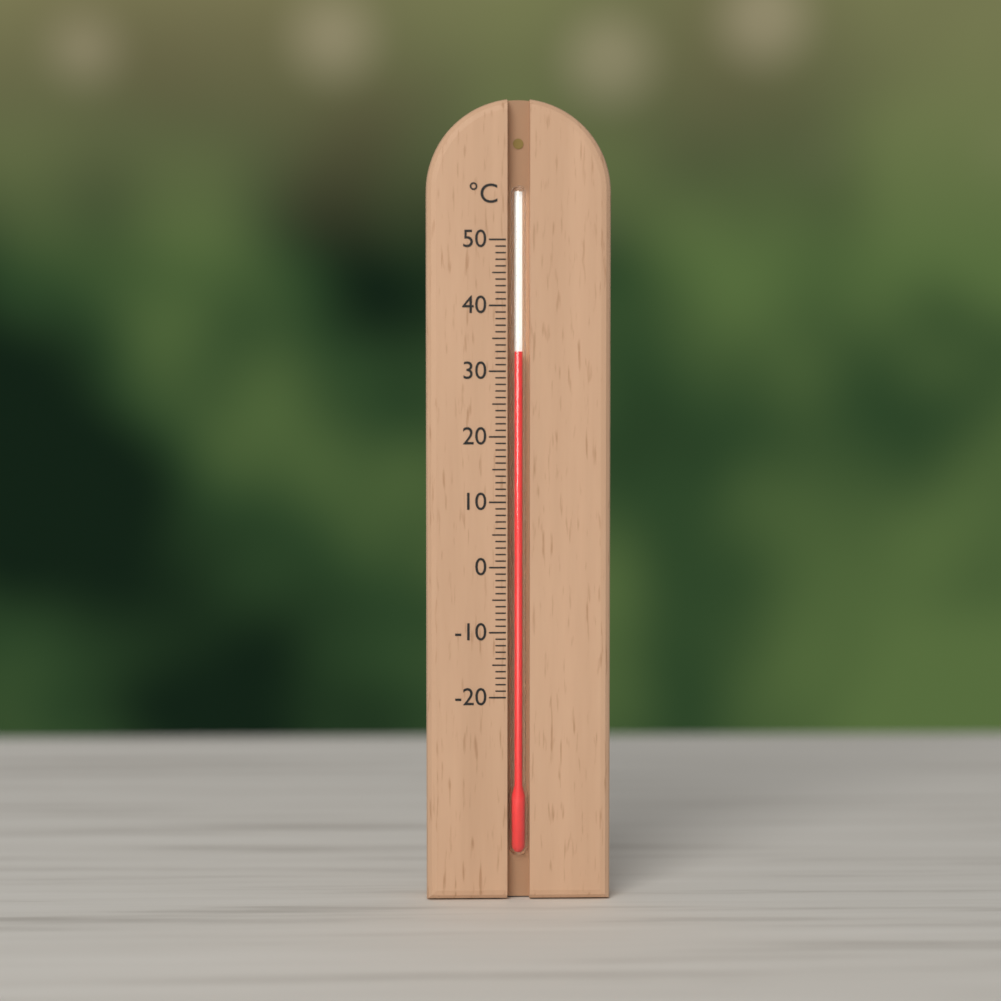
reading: 33 °C
